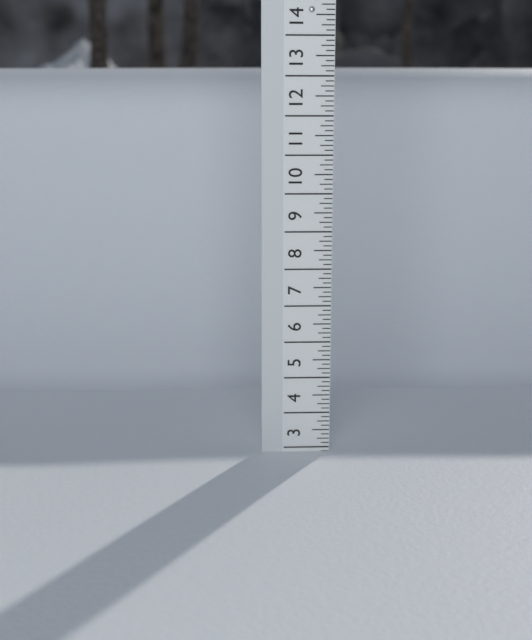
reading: 2.875 (no unit)
